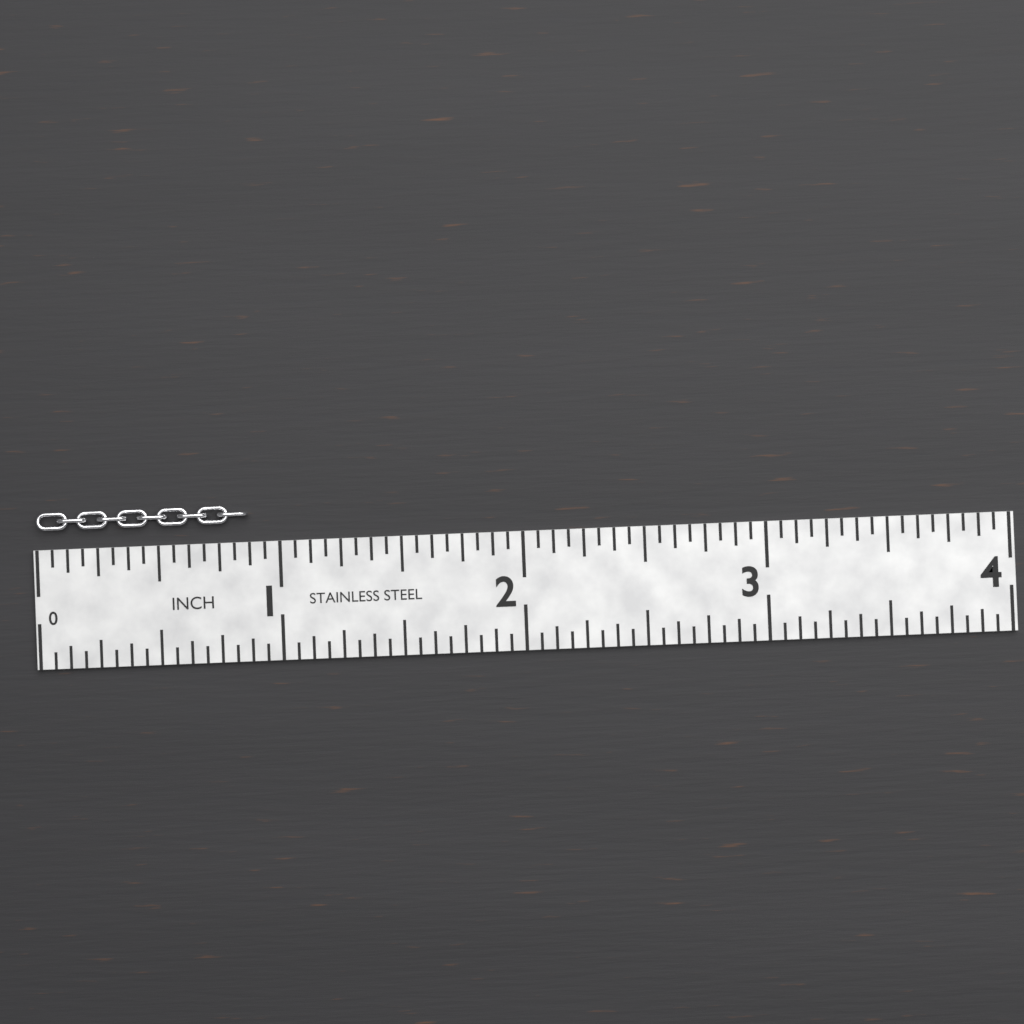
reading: 0.8750 in
